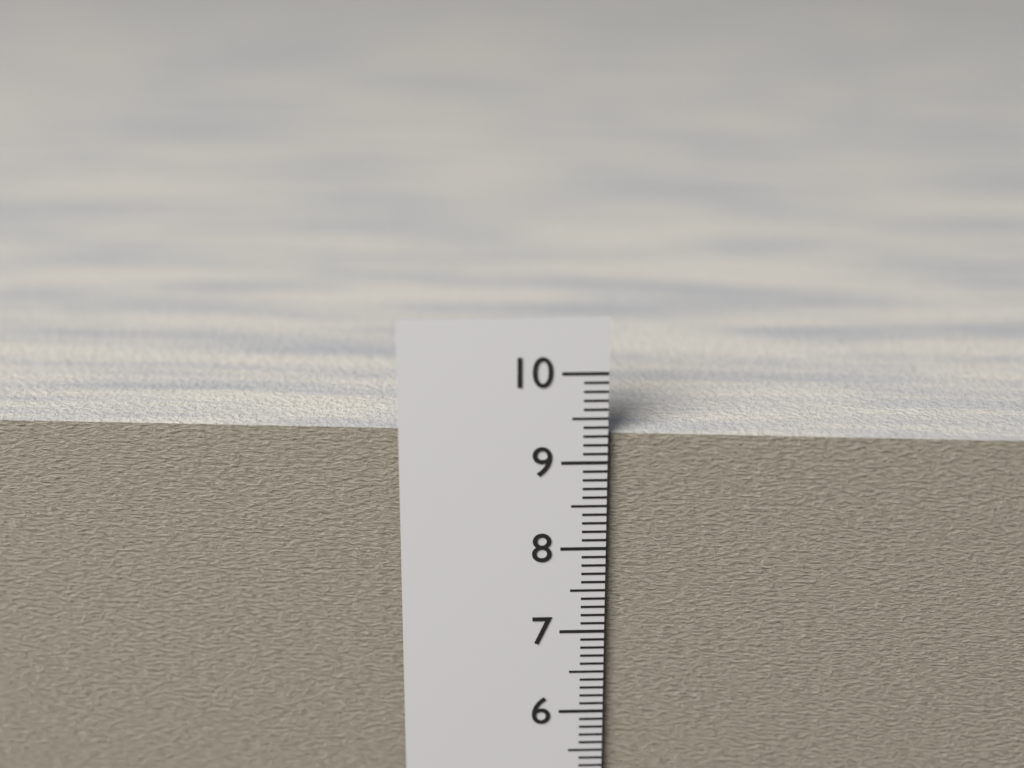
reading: 9.3 cm
